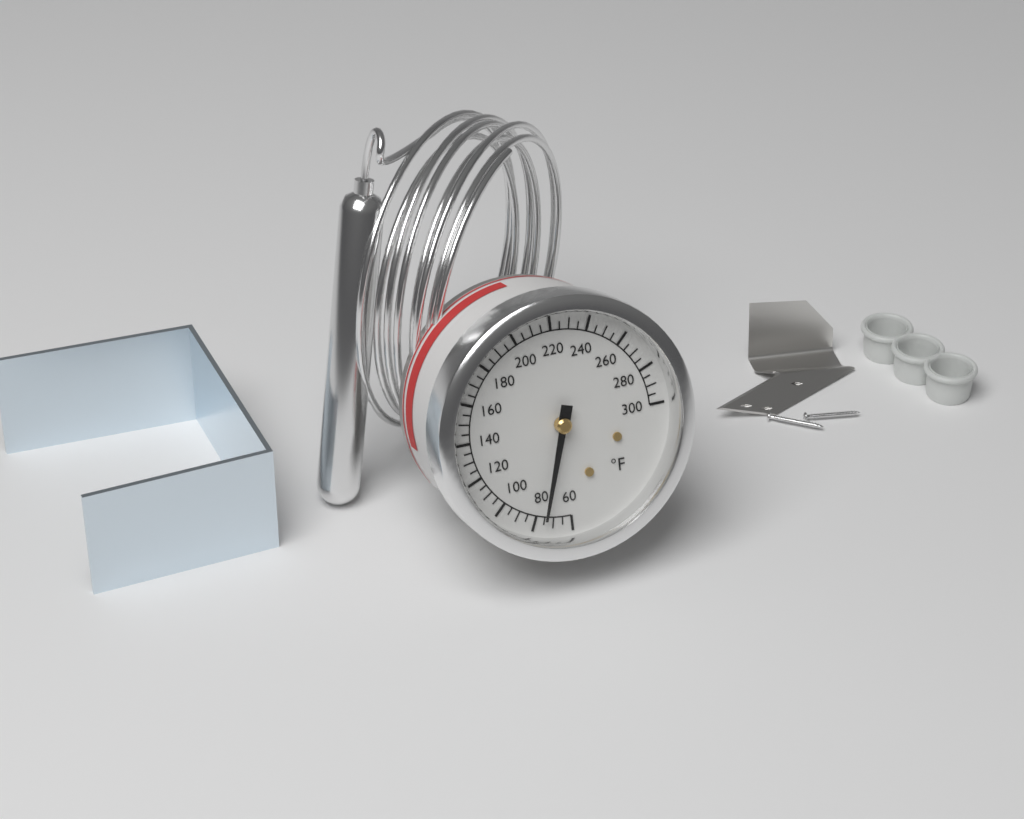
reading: 75 °F
